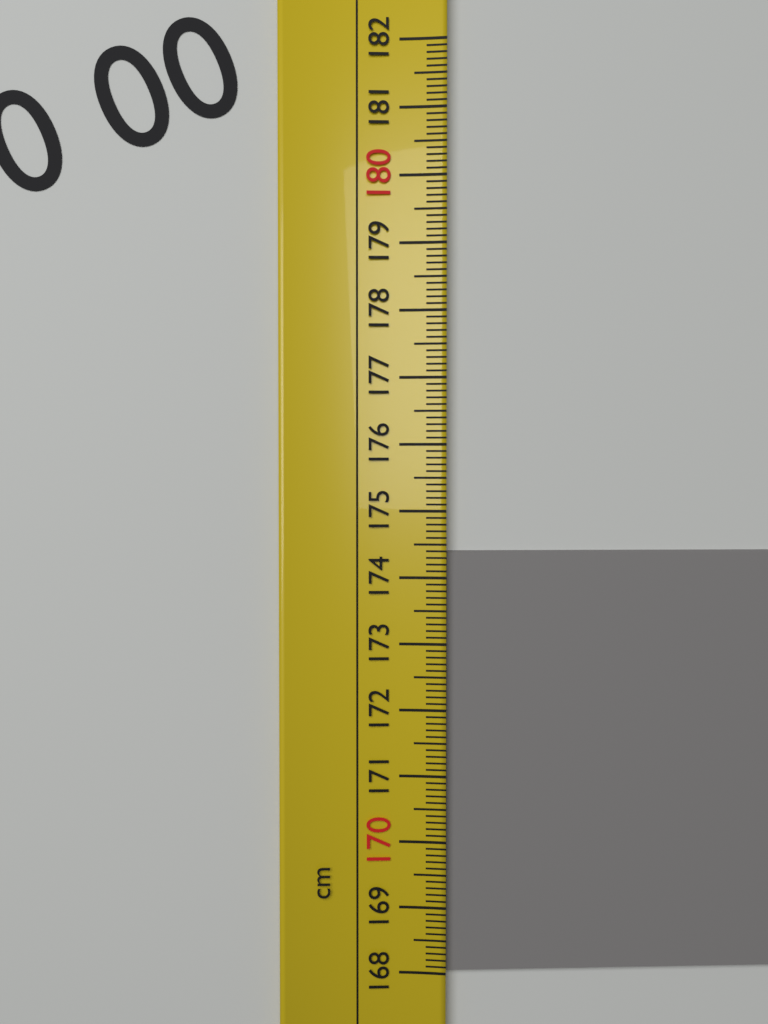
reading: 174.4 cm
